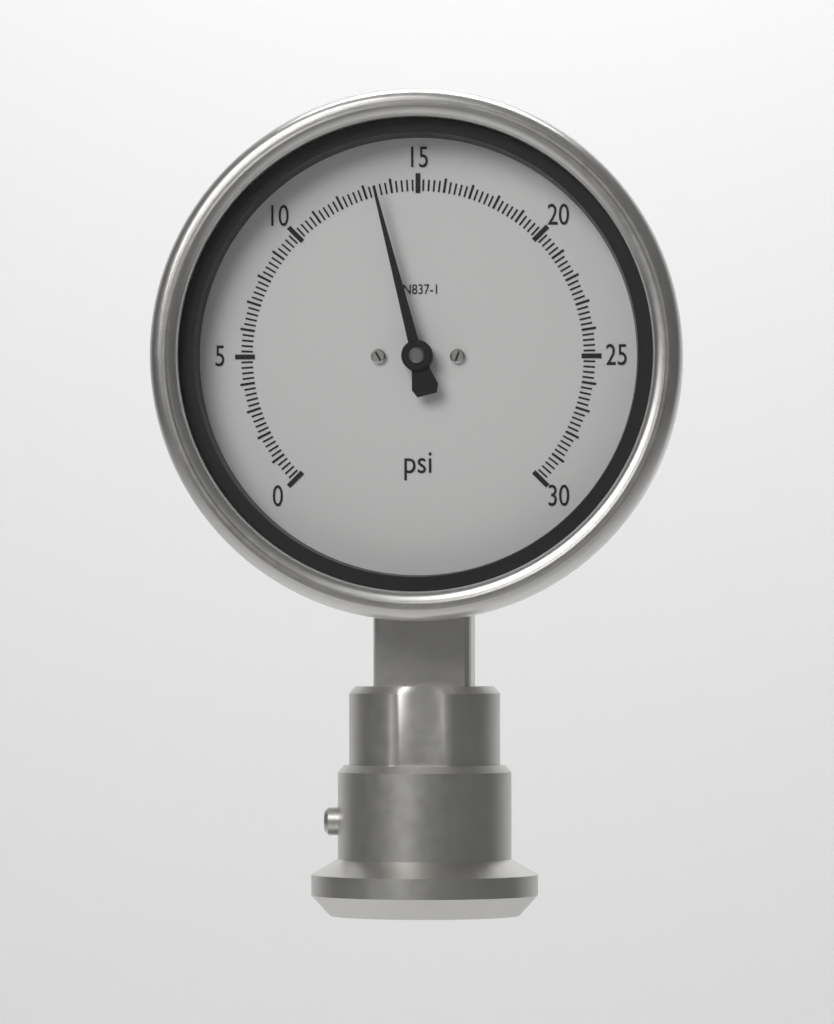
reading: 13.4 psi
